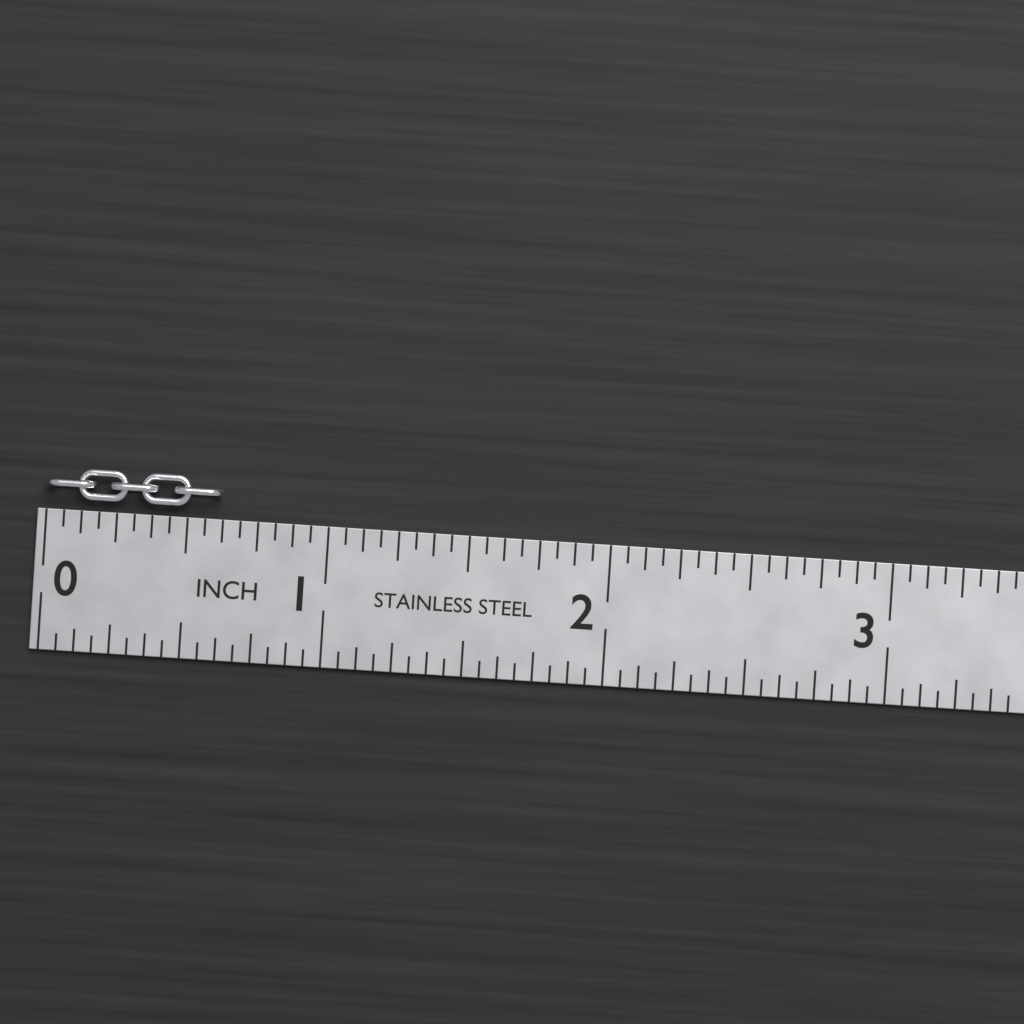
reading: 0.6250 in
